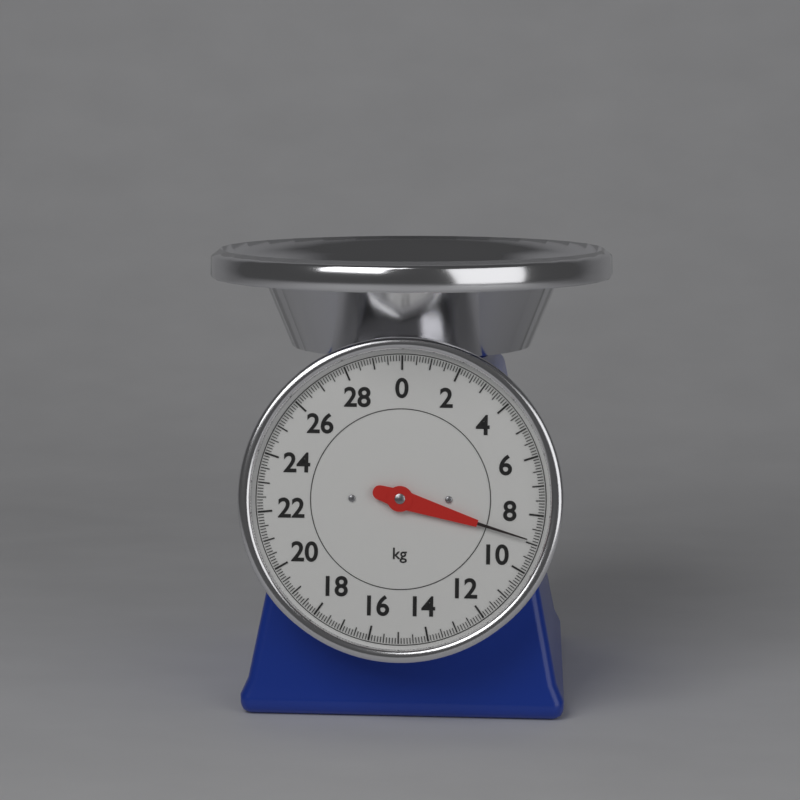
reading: 8.9 kg
